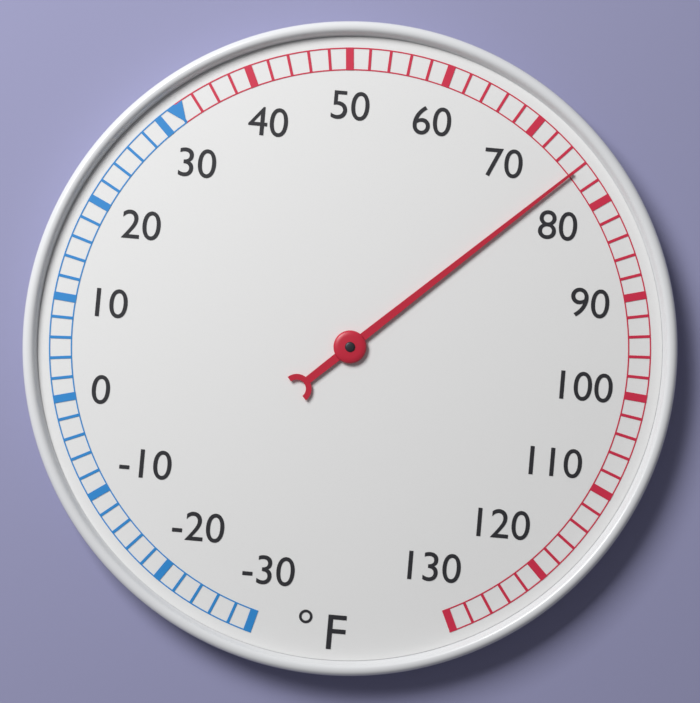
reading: 76 °F
